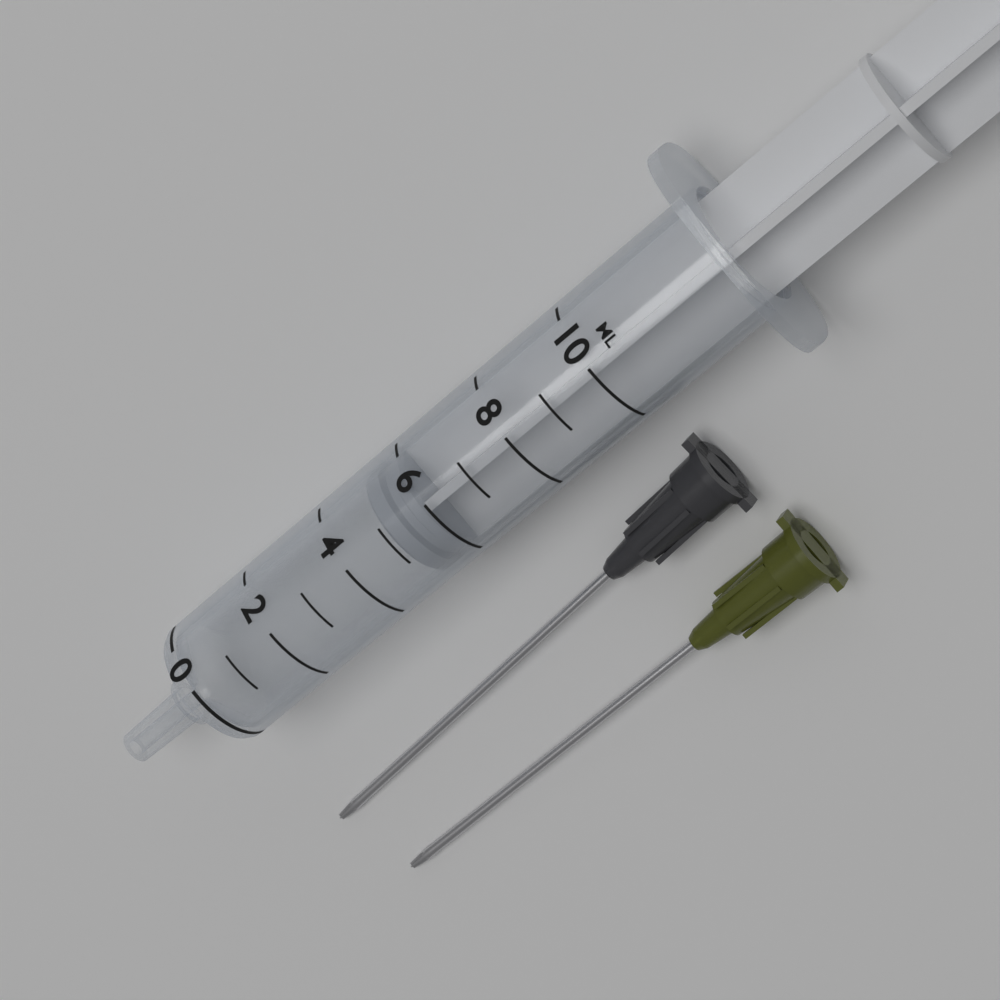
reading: 5 ml
